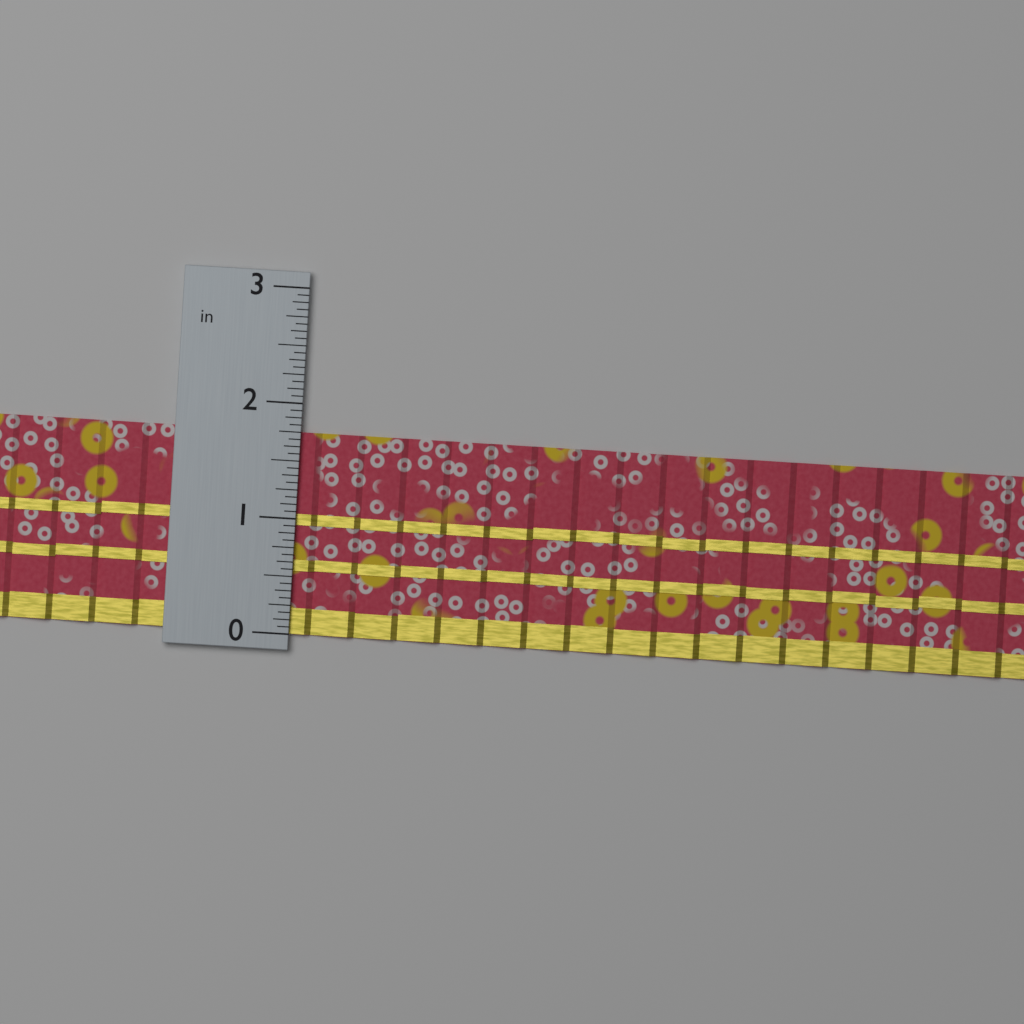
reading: 1.7500 in
